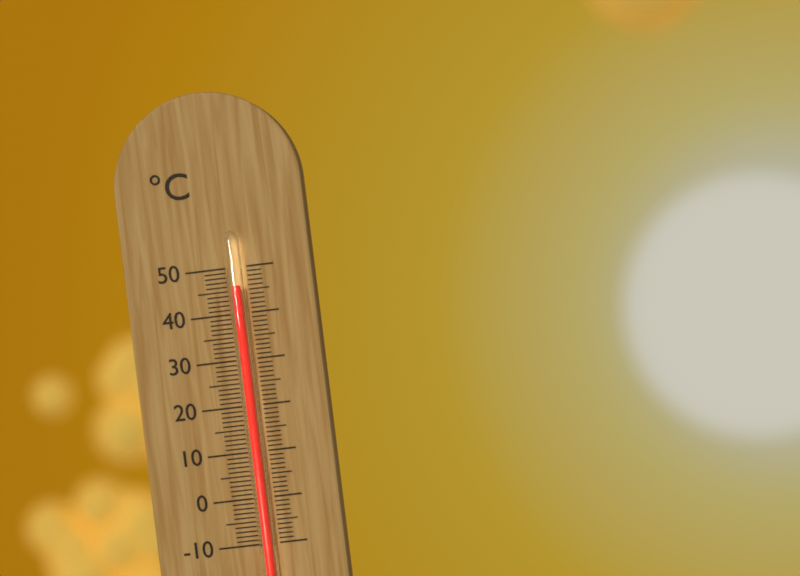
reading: 46 °C
